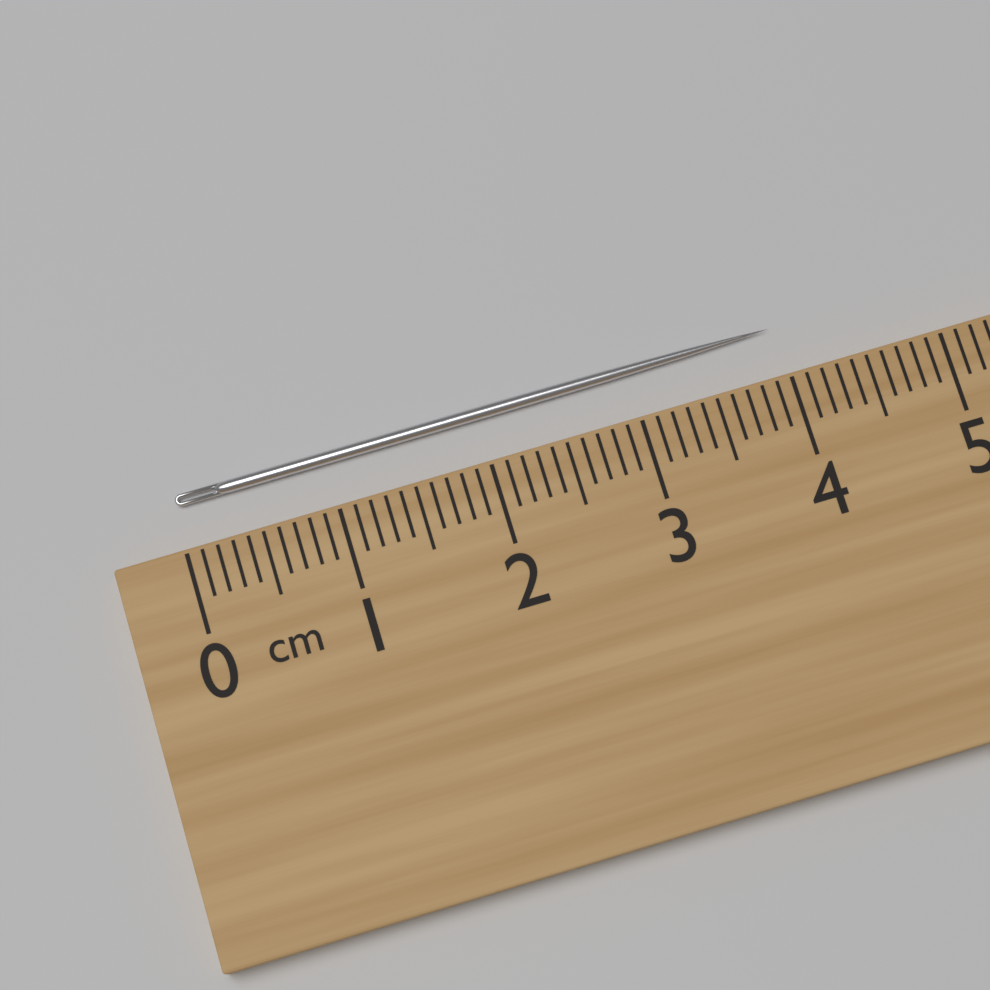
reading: 4.0 cm
